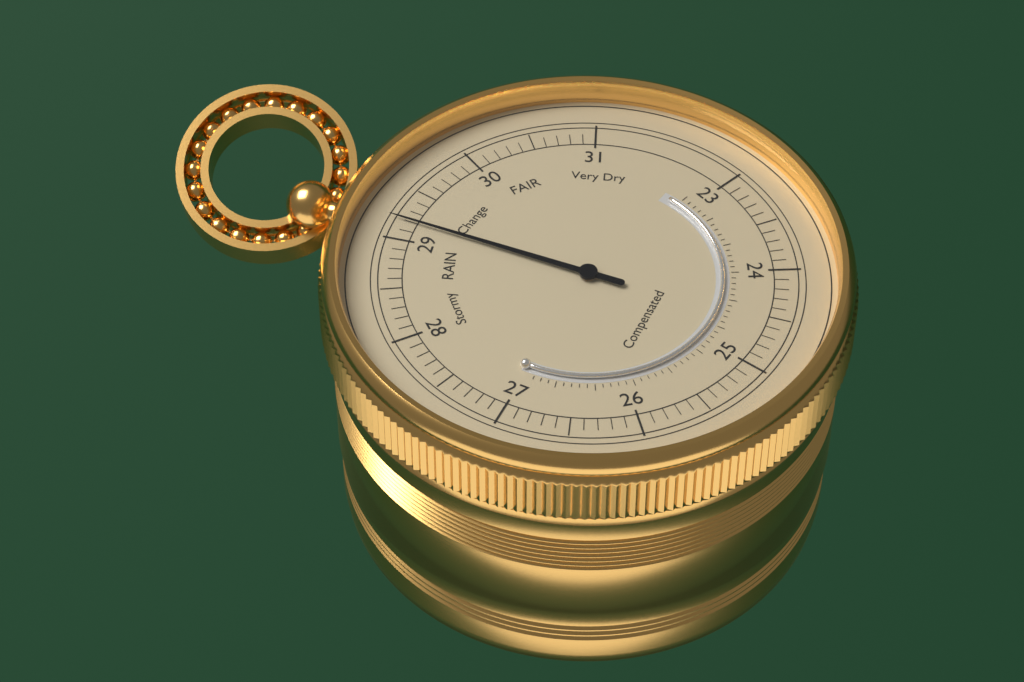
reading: 29.2 (no unit)
